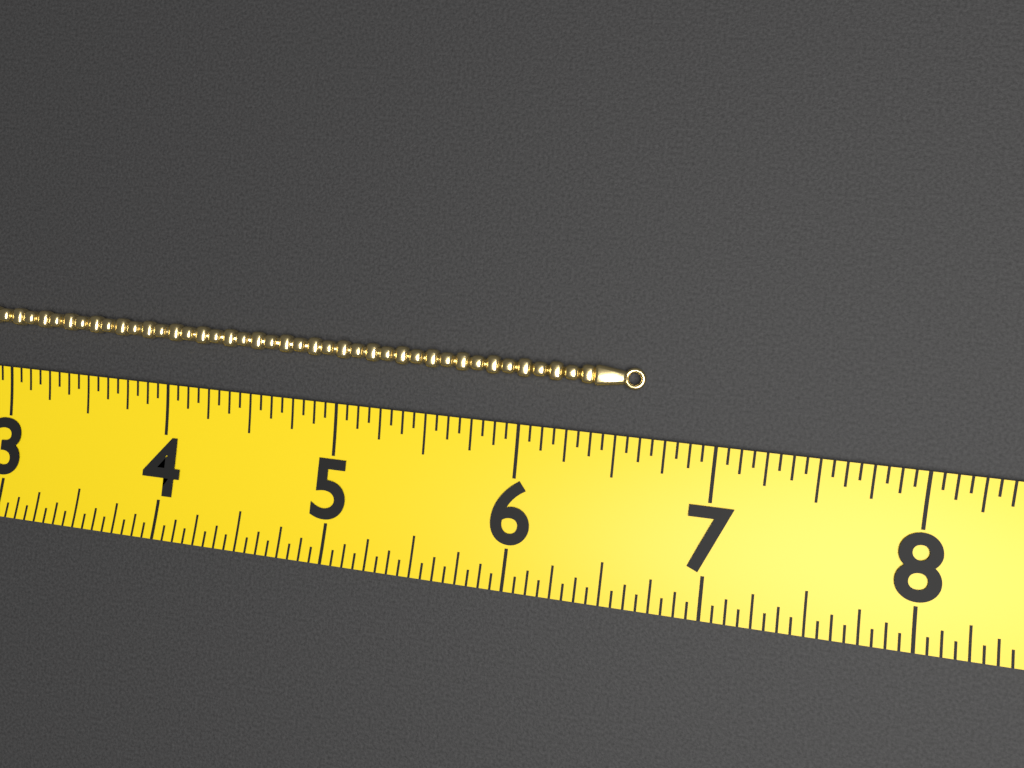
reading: 6.6250 (no unit)
